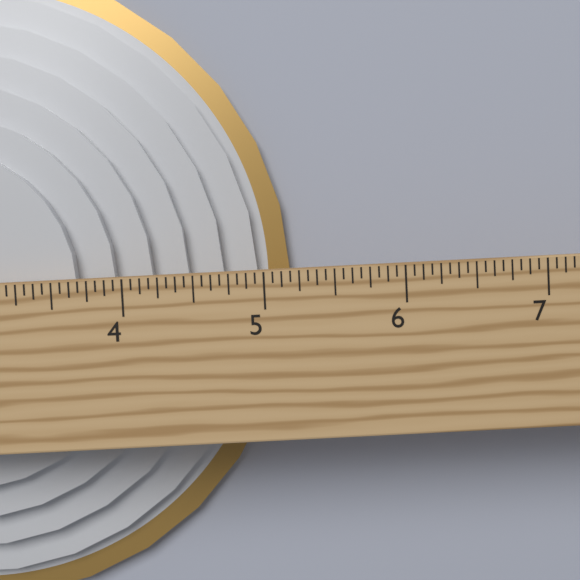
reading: 5.1875 in
